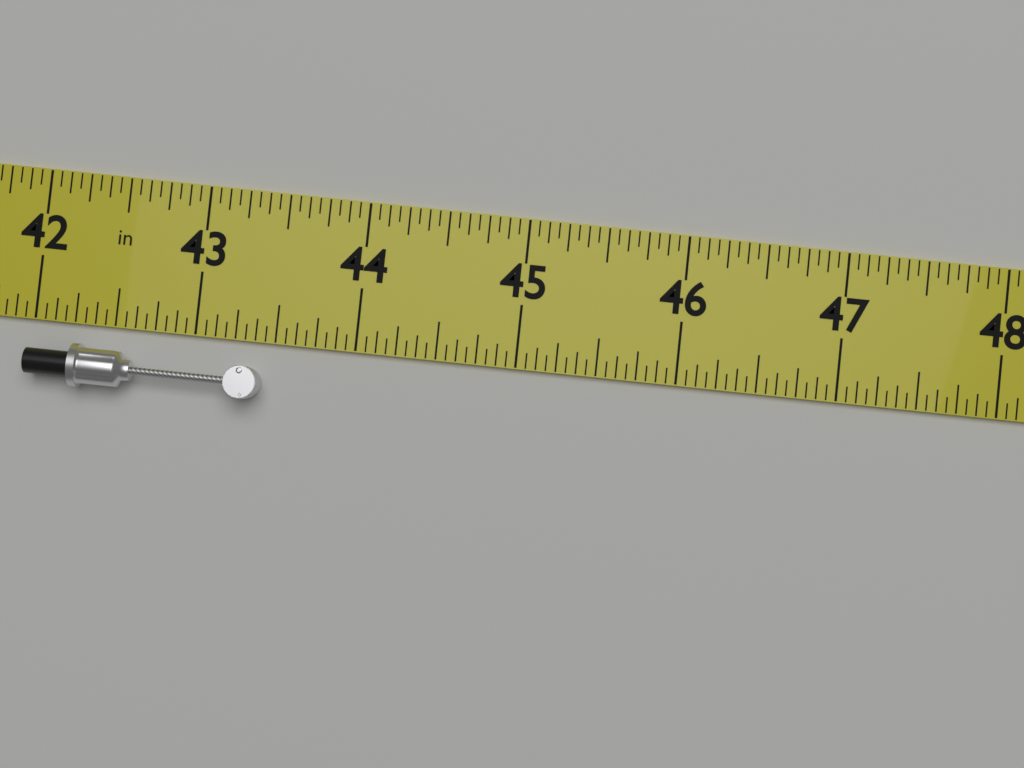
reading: 43.4375 in
